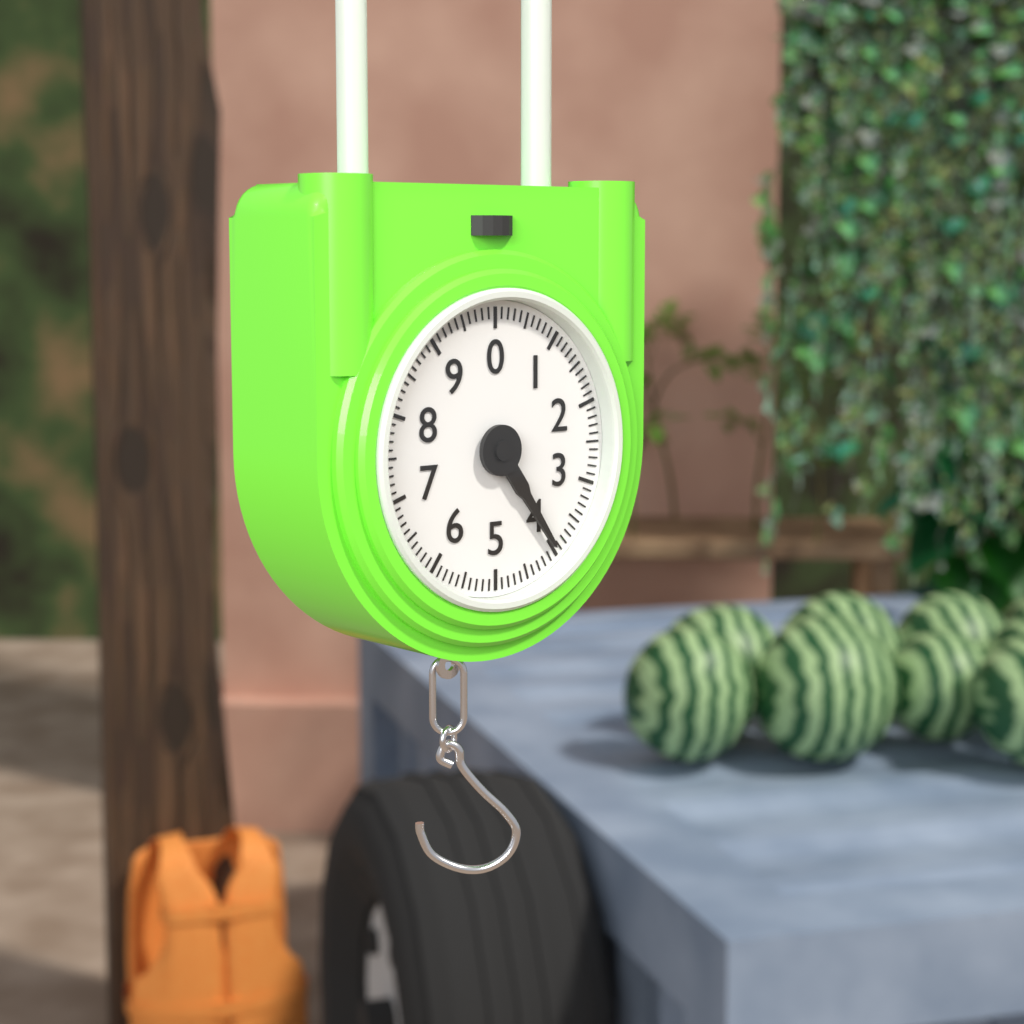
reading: 4.0 (no unit)
